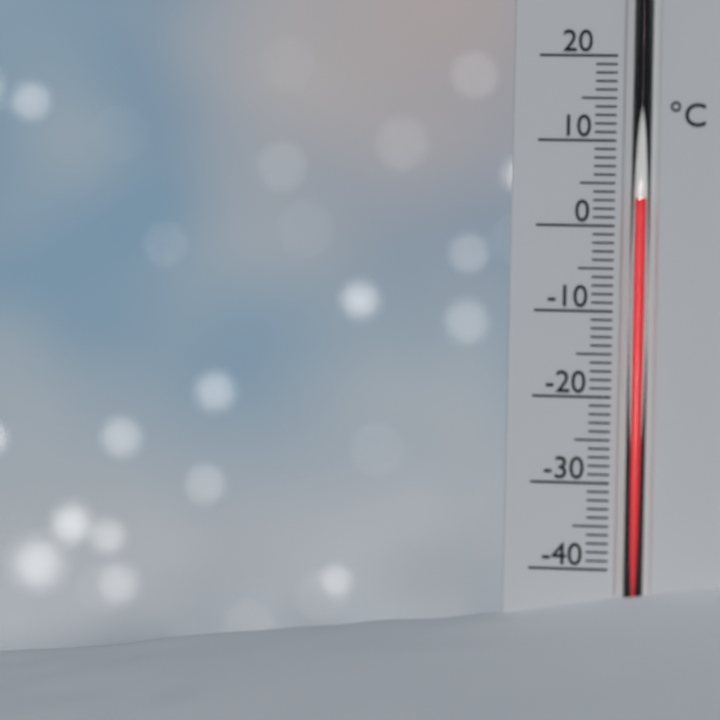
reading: 3 °C
